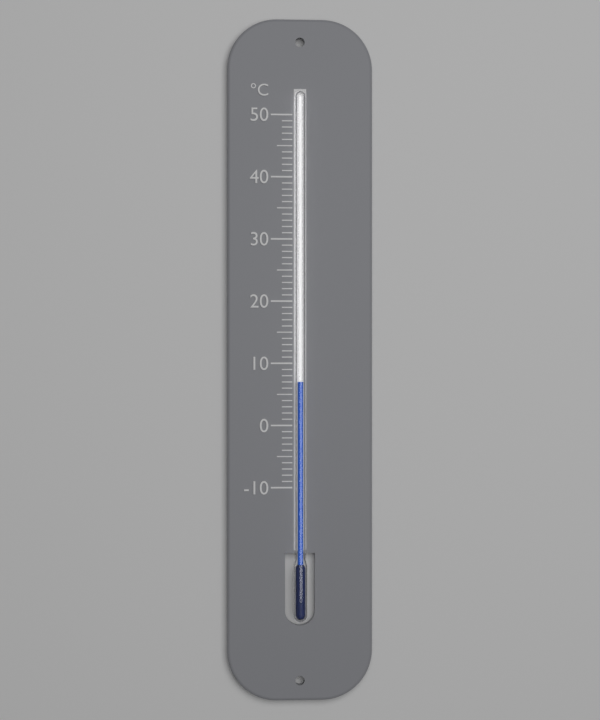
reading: 7 °C
